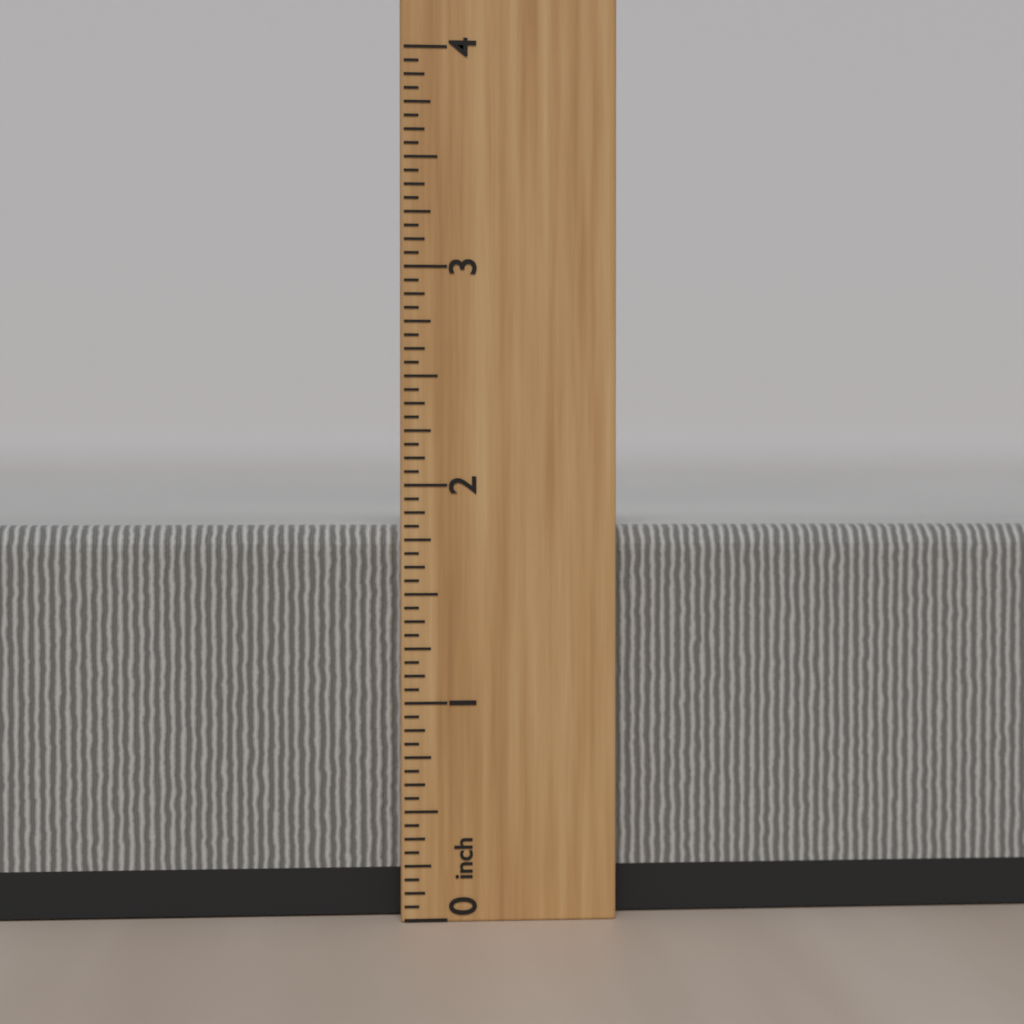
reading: 1.8125 inch
